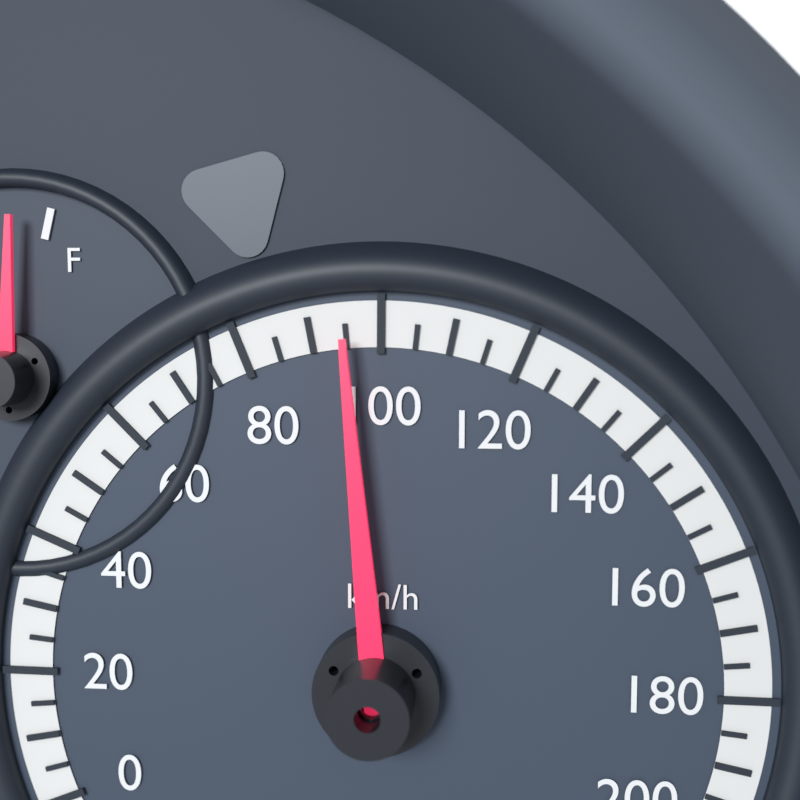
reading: 95 km/h
